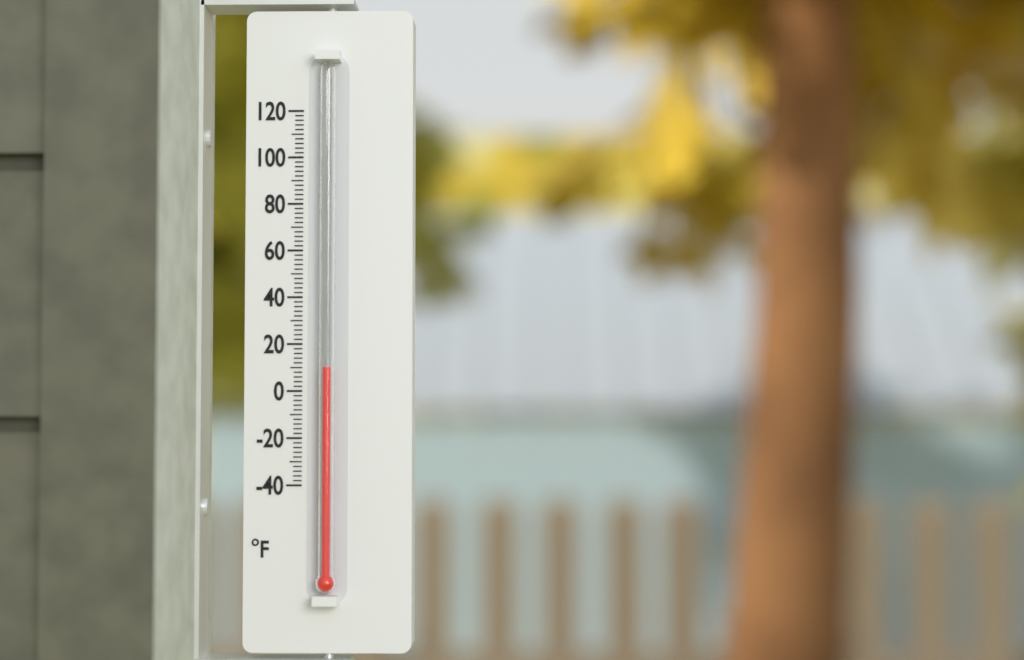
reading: 10 °F
